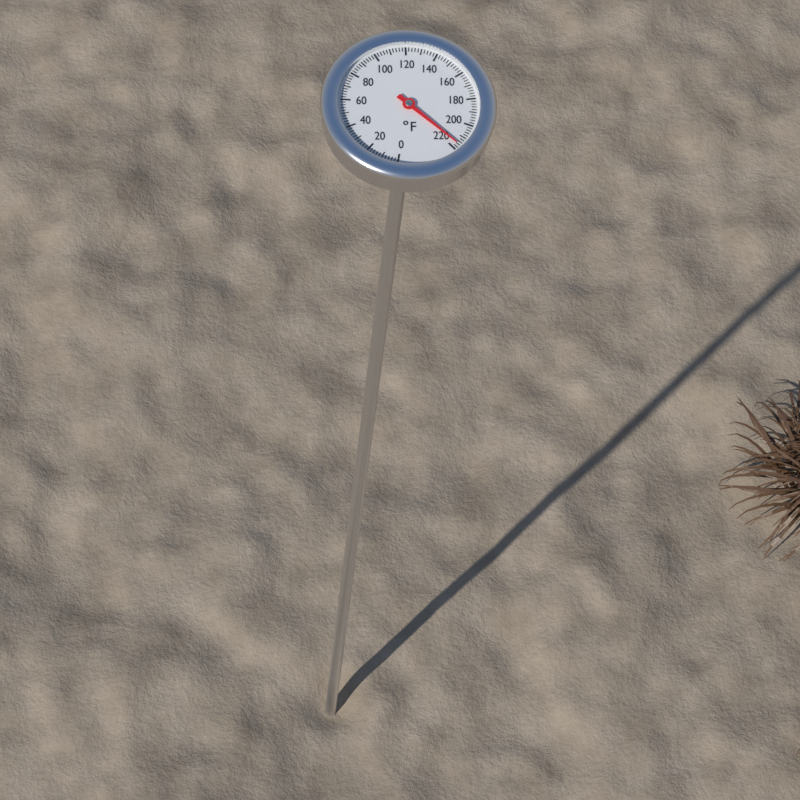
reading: 216 °F
